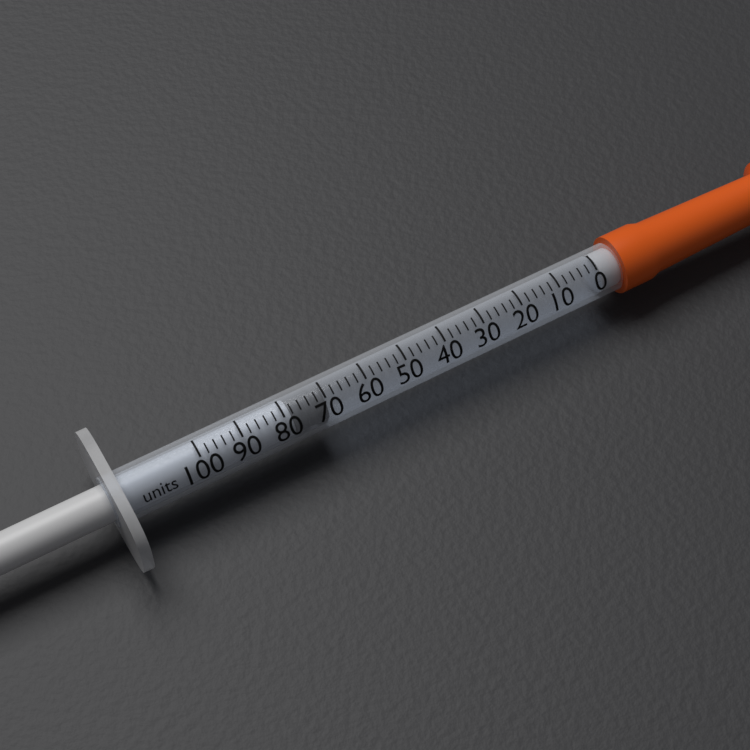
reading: 70 units
